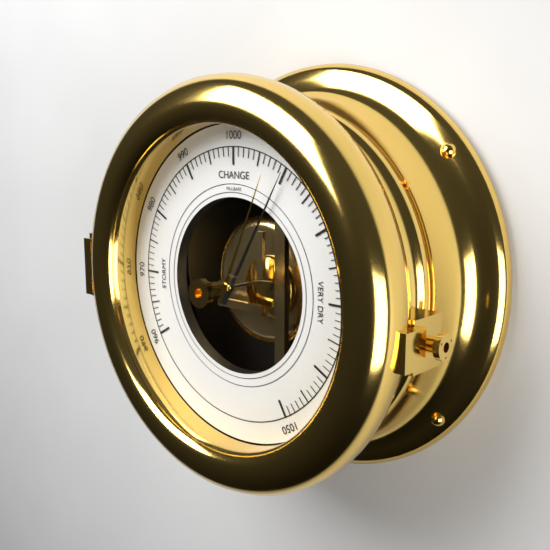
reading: 1010 mbar
